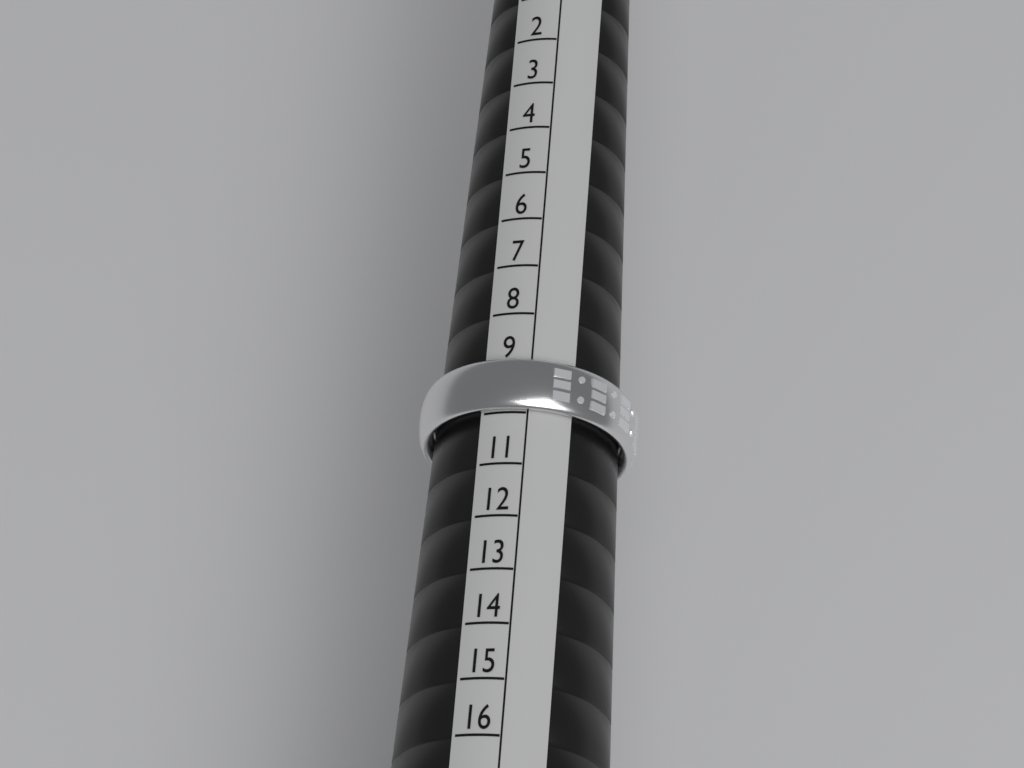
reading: 10 (no unit)
